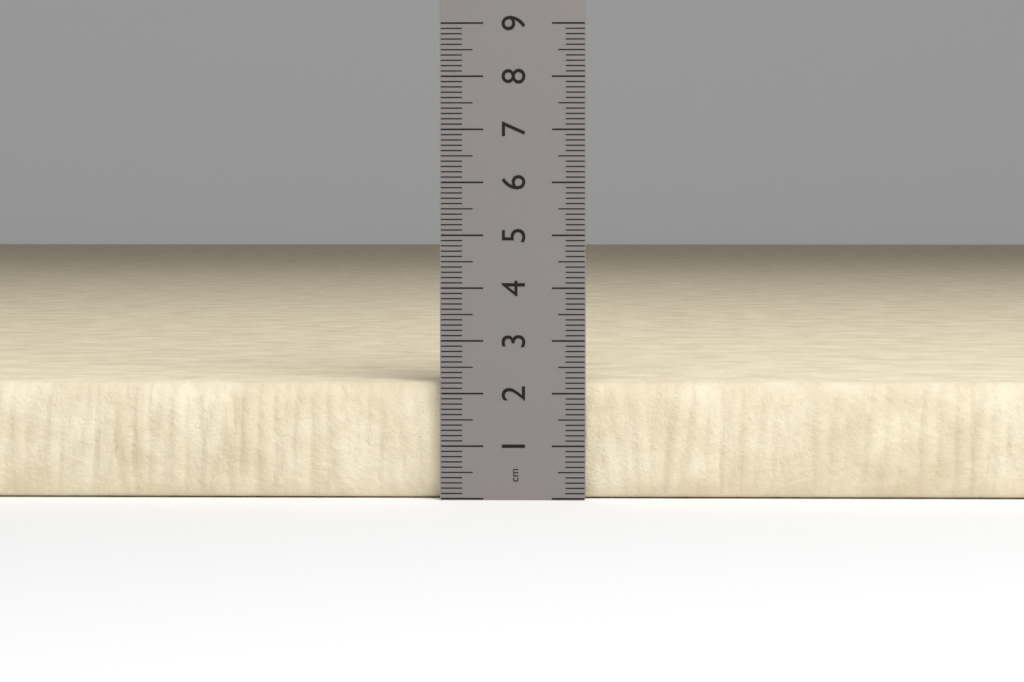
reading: 2.2 cm
